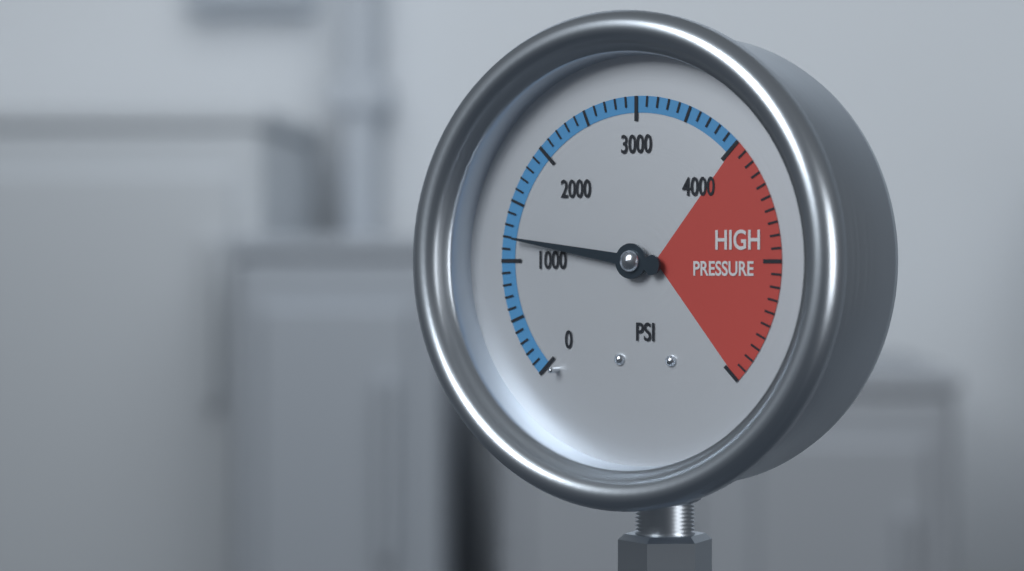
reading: 1200 psi
